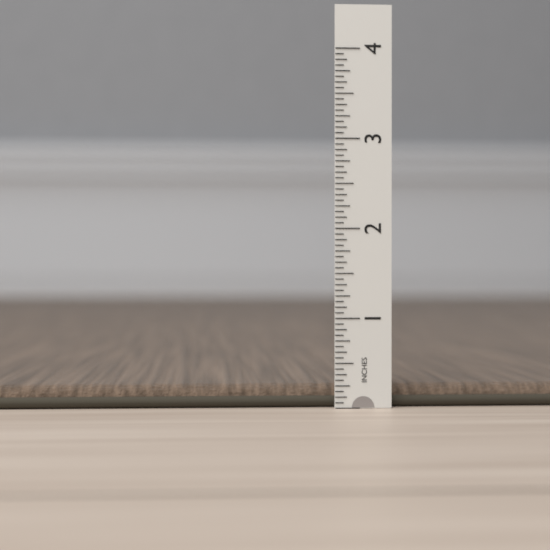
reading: 0.2500 in
